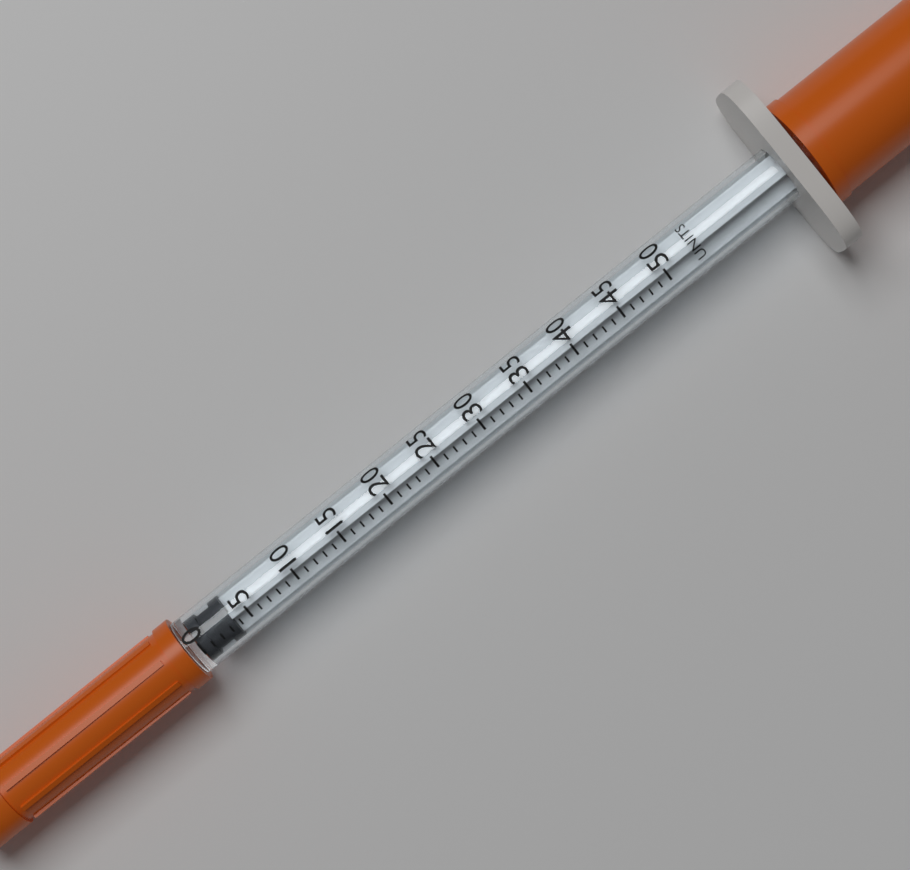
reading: 0 UNITS
